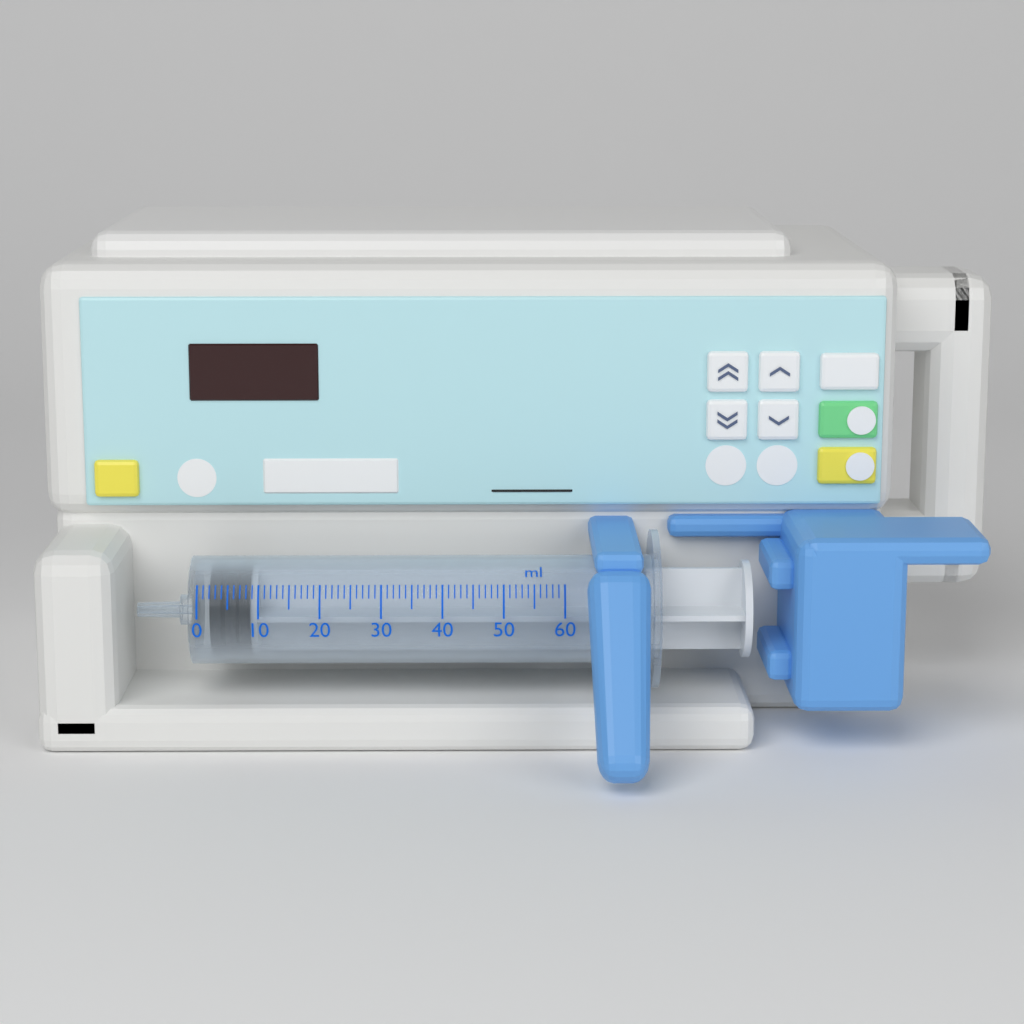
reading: 2 ml
